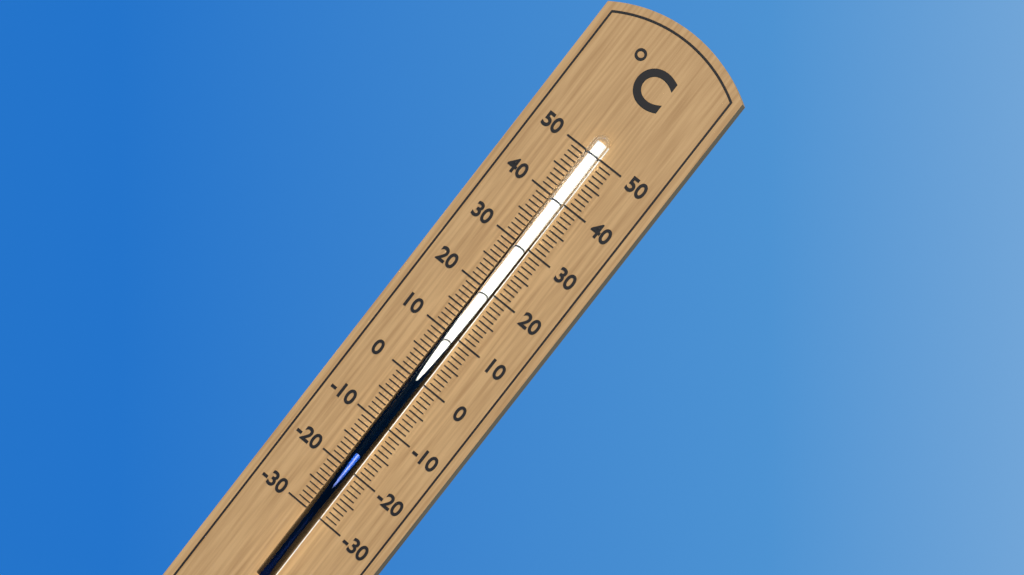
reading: -16 °C
